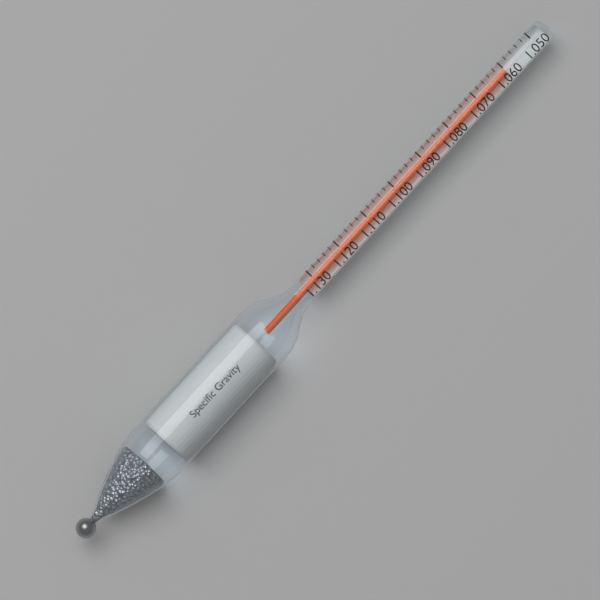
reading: 1.060 (no unit)
